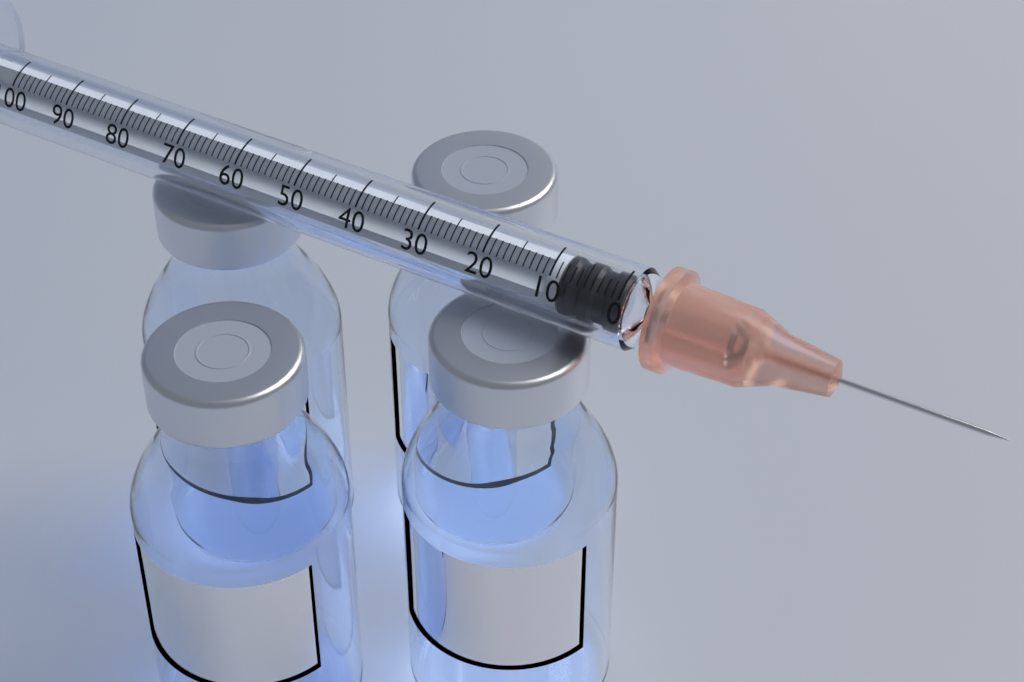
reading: 0 (no unit)
